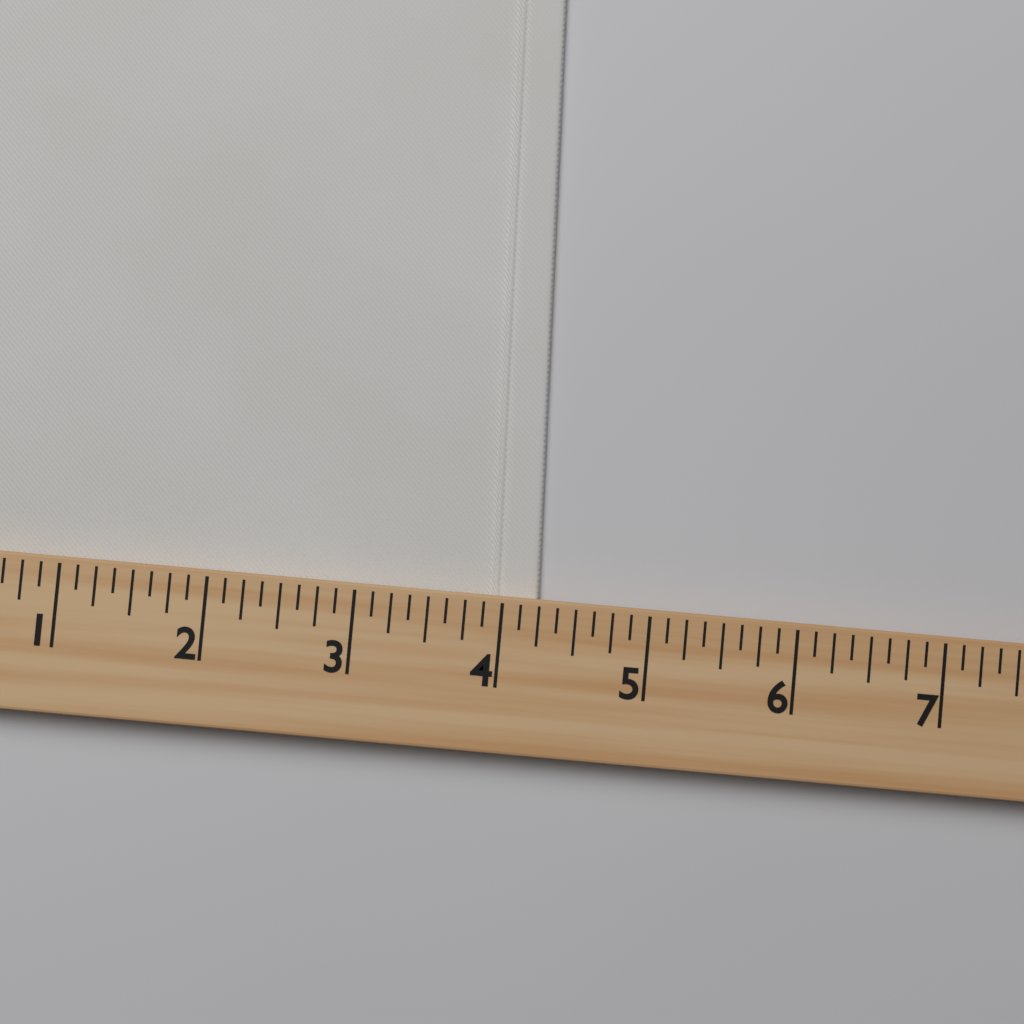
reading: 4.250 (no unit)
